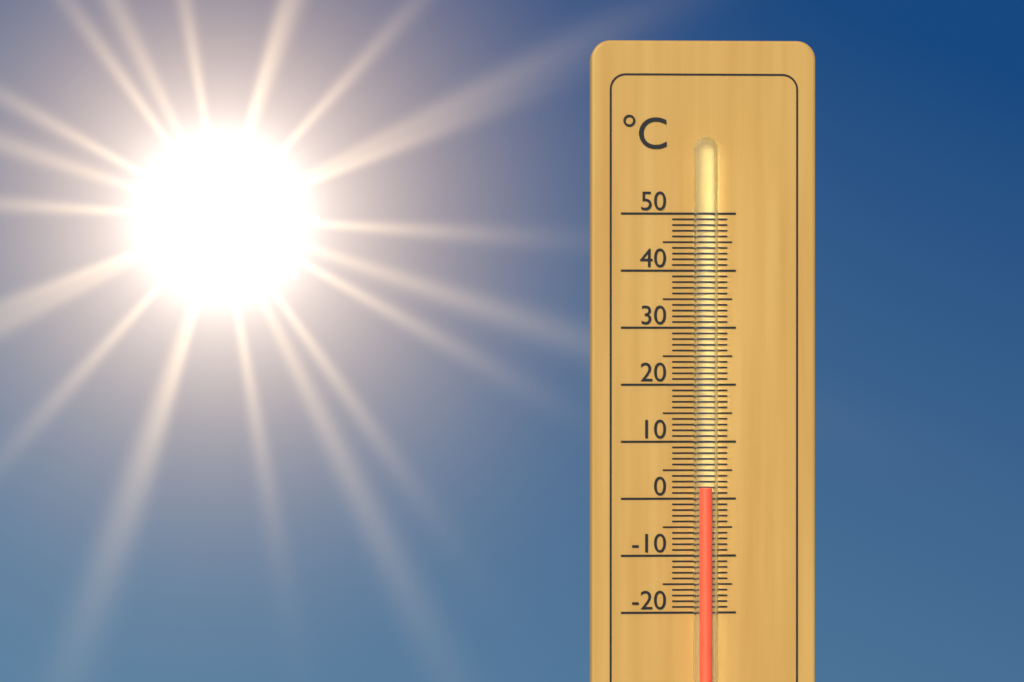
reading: 2 °C
